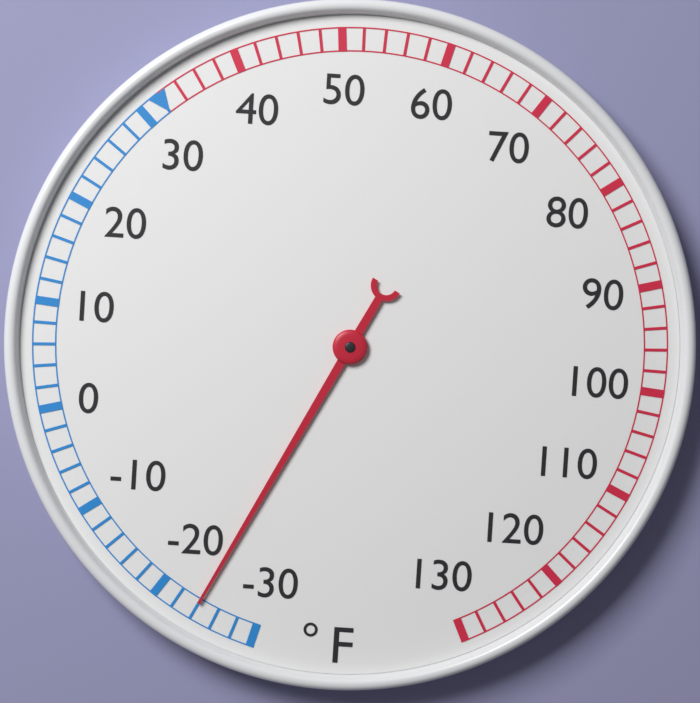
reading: -24 °F
